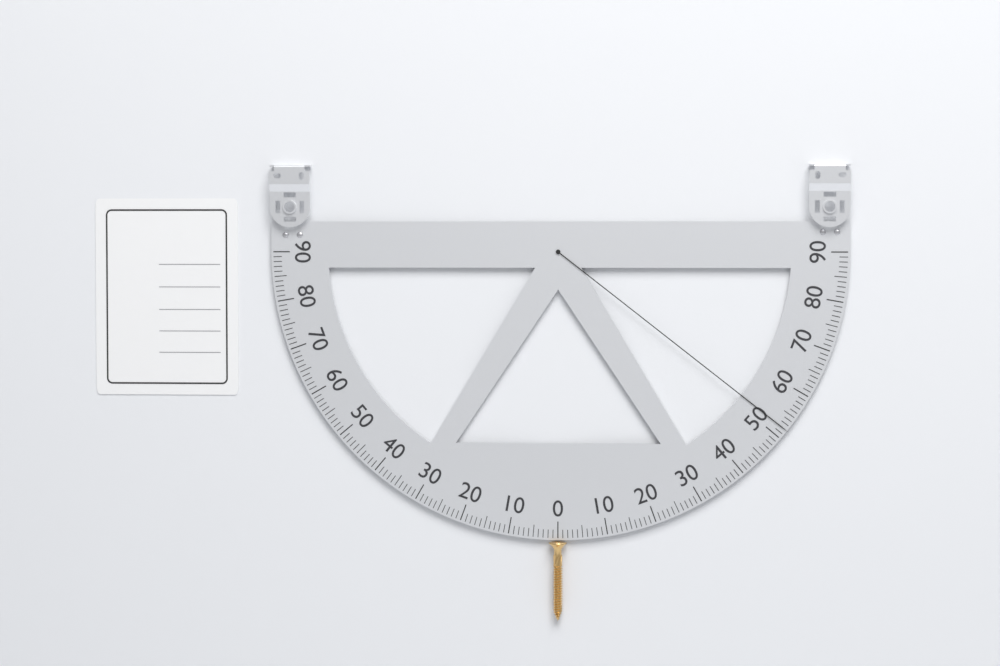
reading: 52 (no unit)
